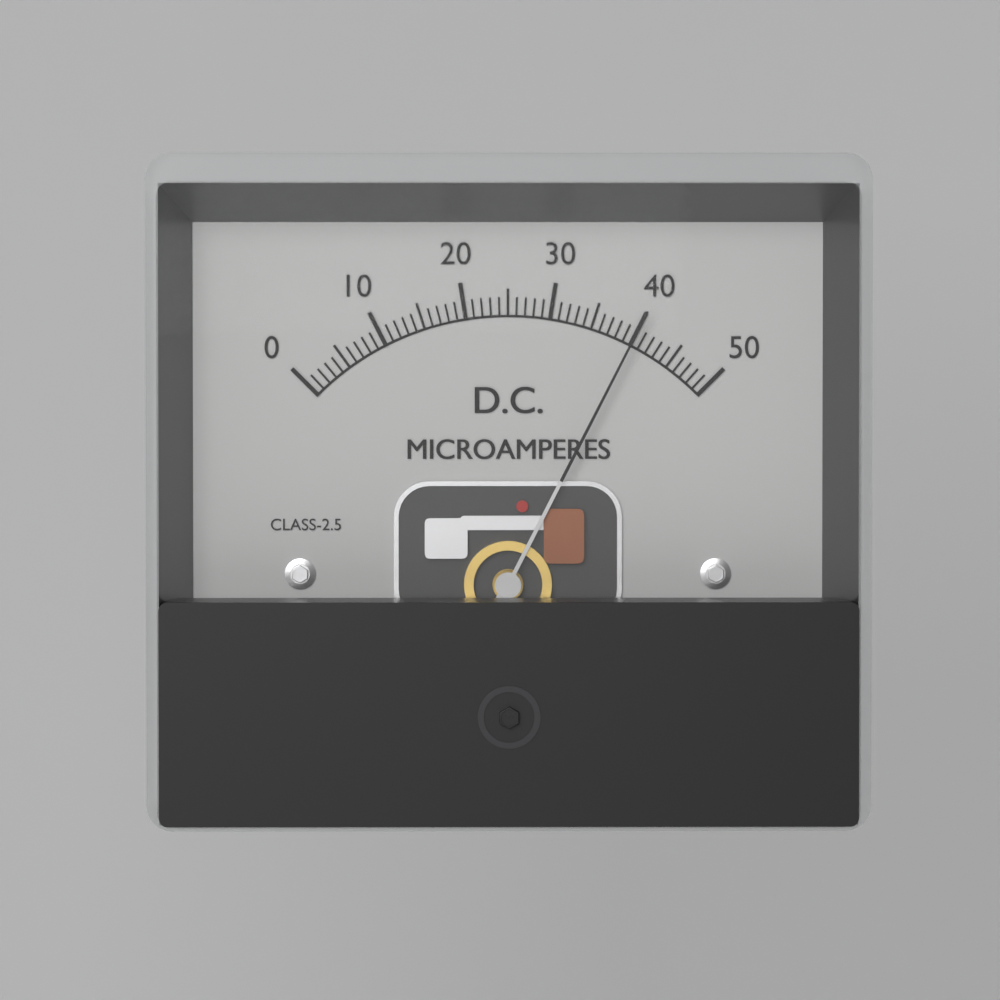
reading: 40 µA
